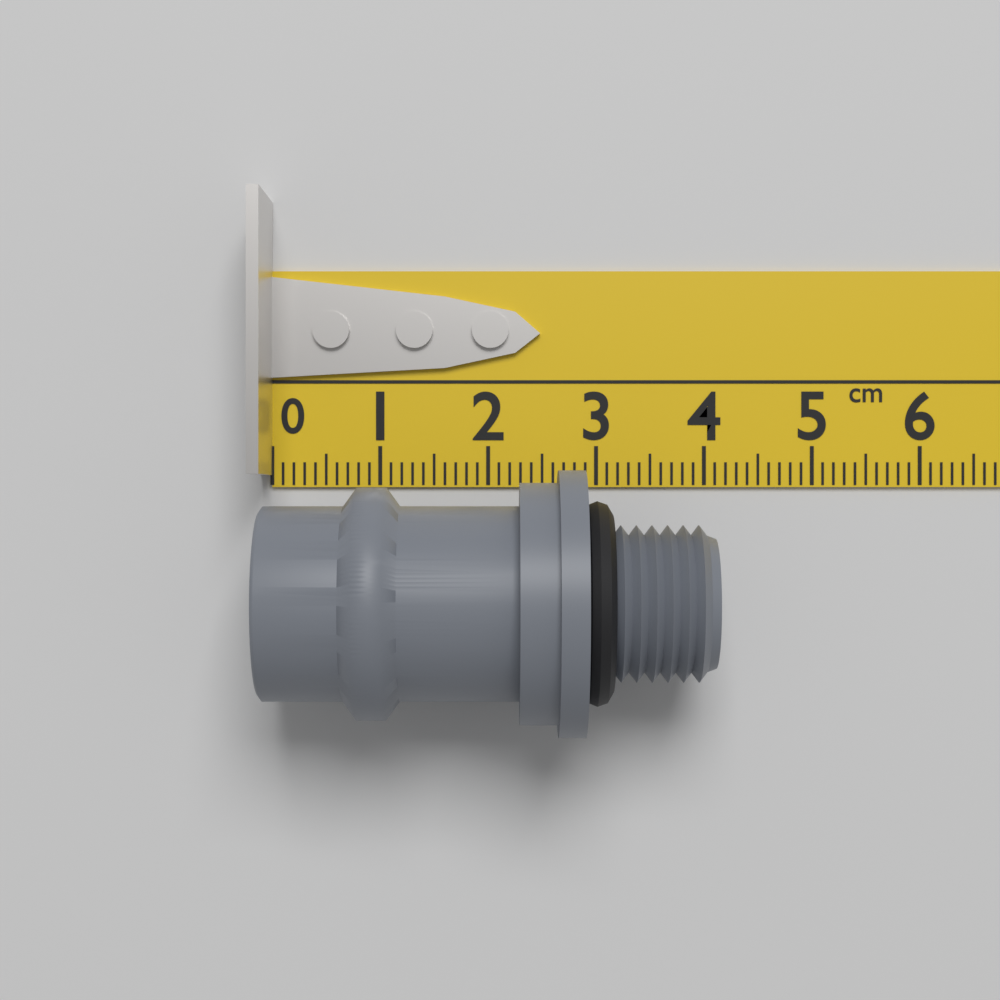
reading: 4.0 cm
